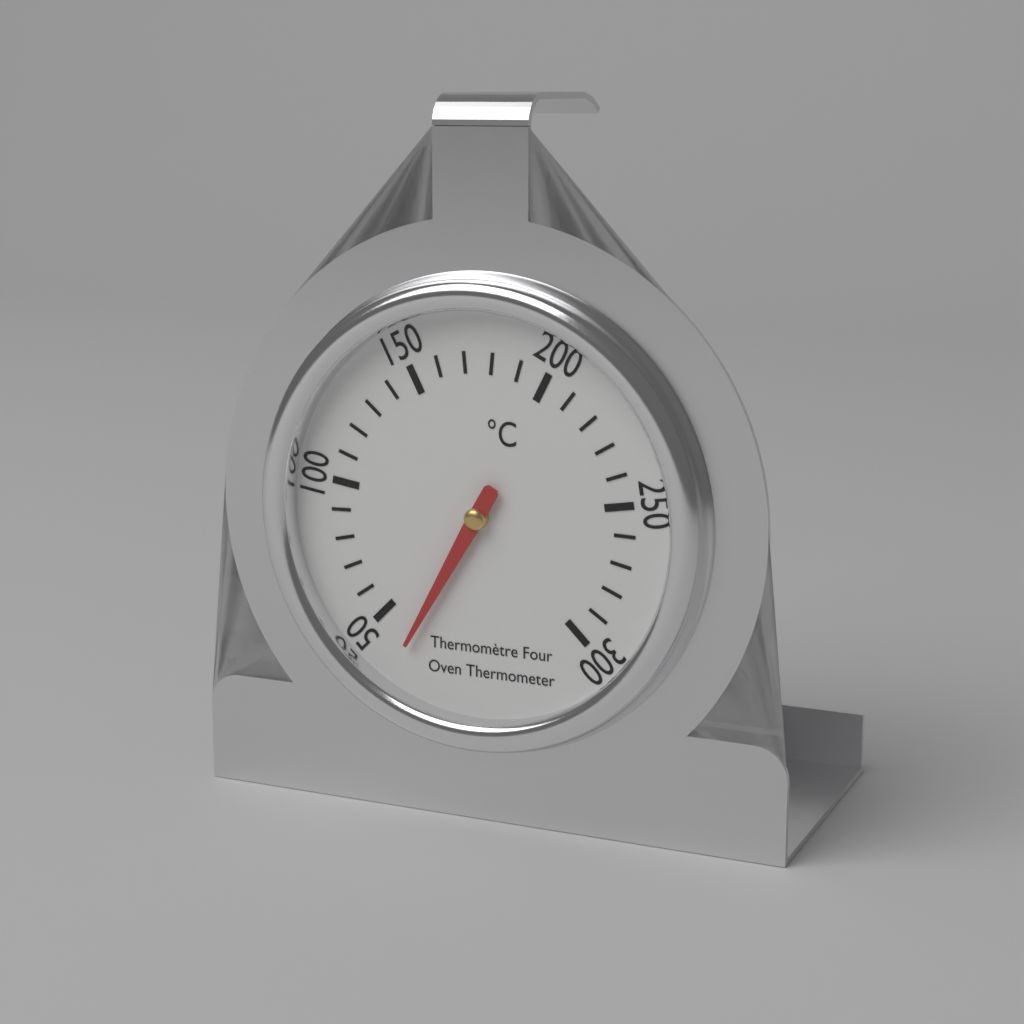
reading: 36 °C
